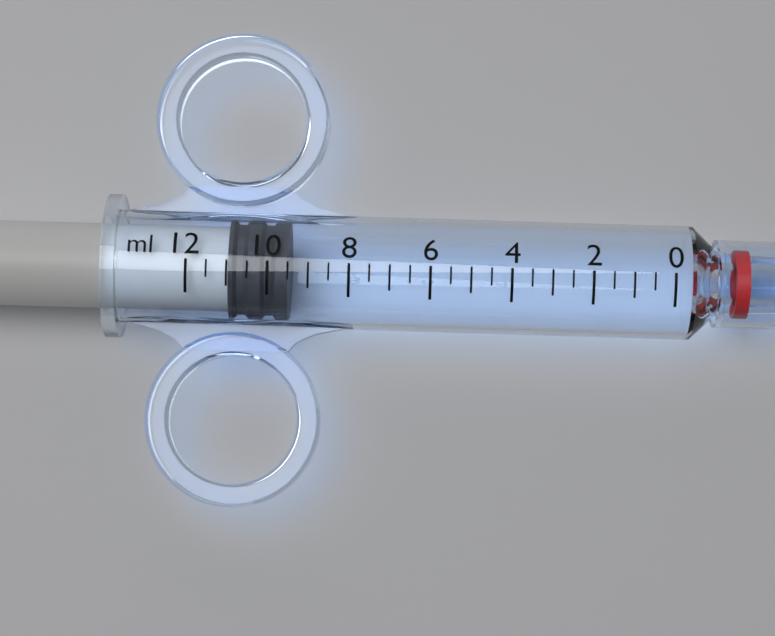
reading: 9.5 ml
